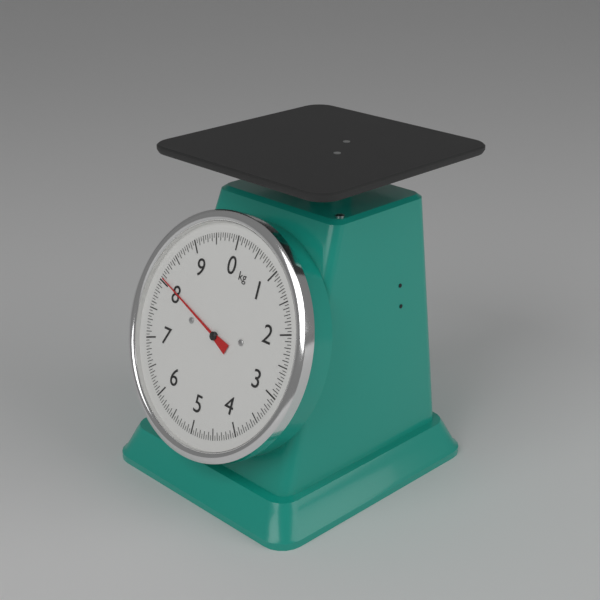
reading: 8.05 kg
